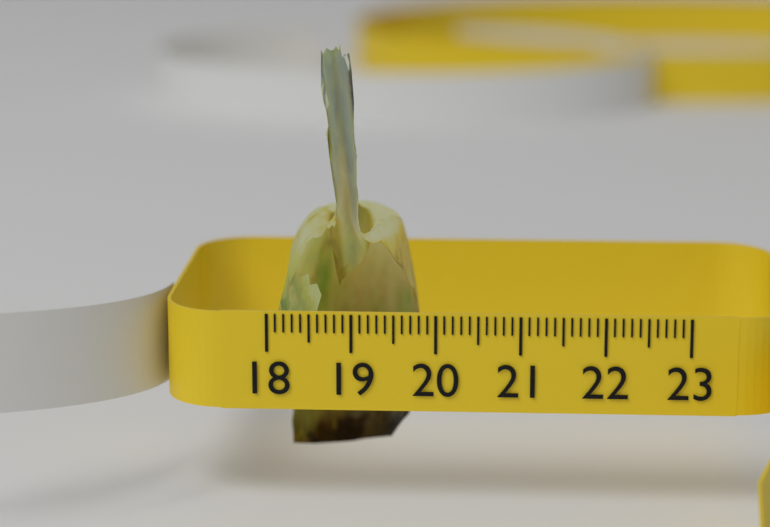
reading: 19.8 (no unit)
